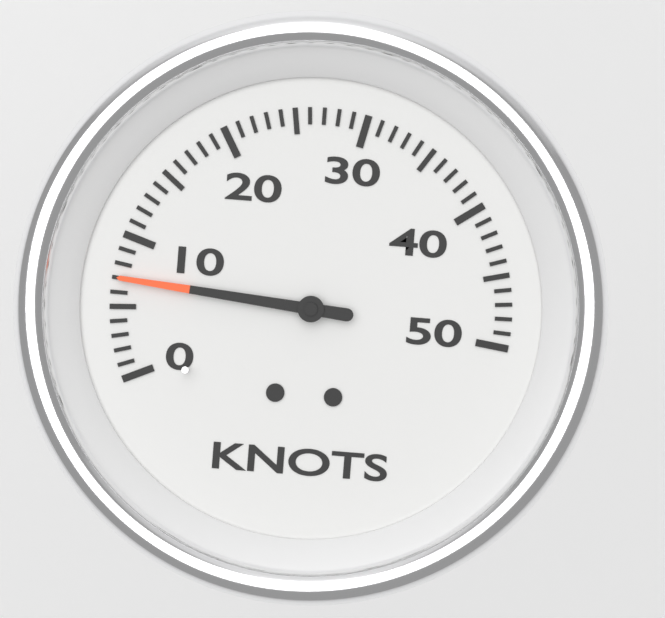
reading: 7 knots
